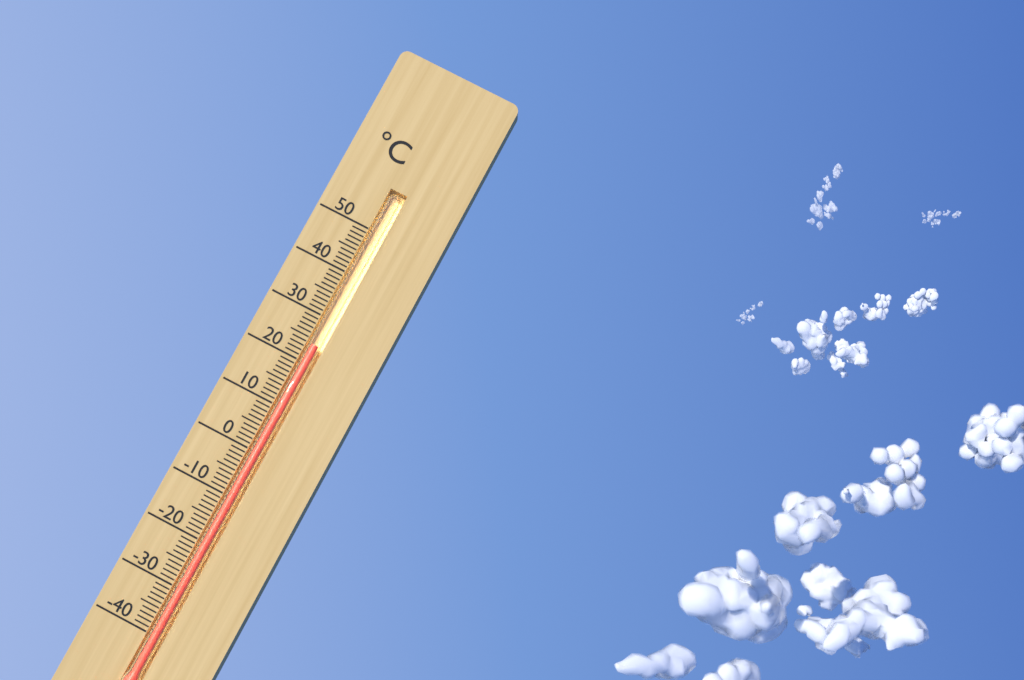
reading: 24 °C
